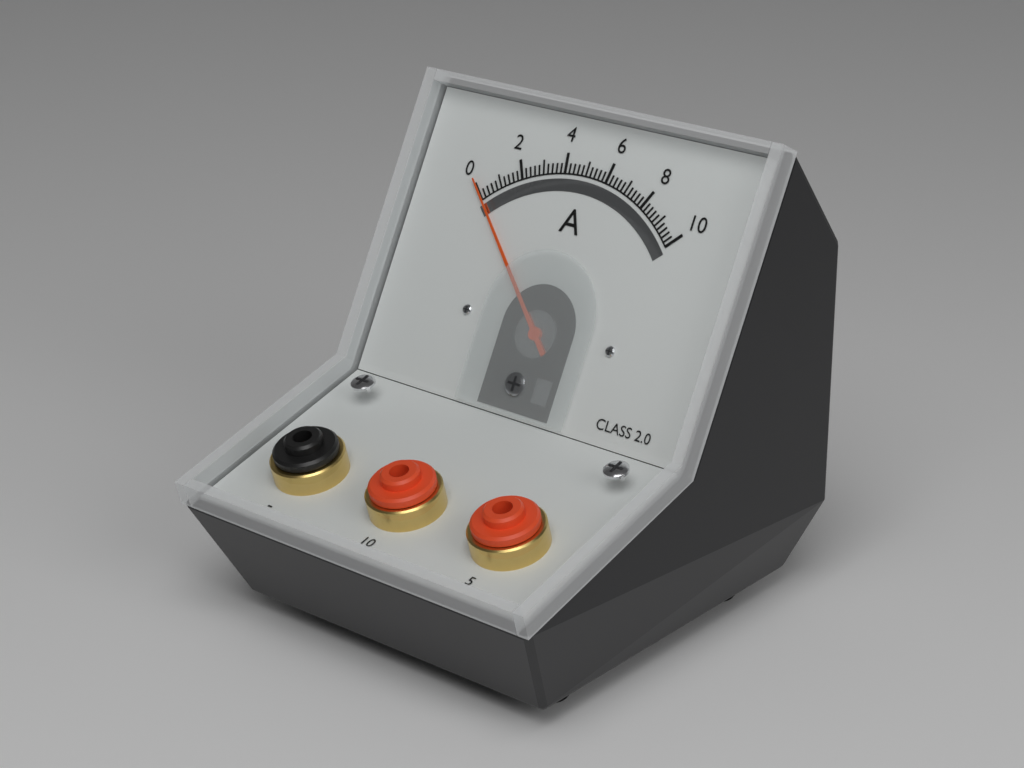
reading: 0.0 A
